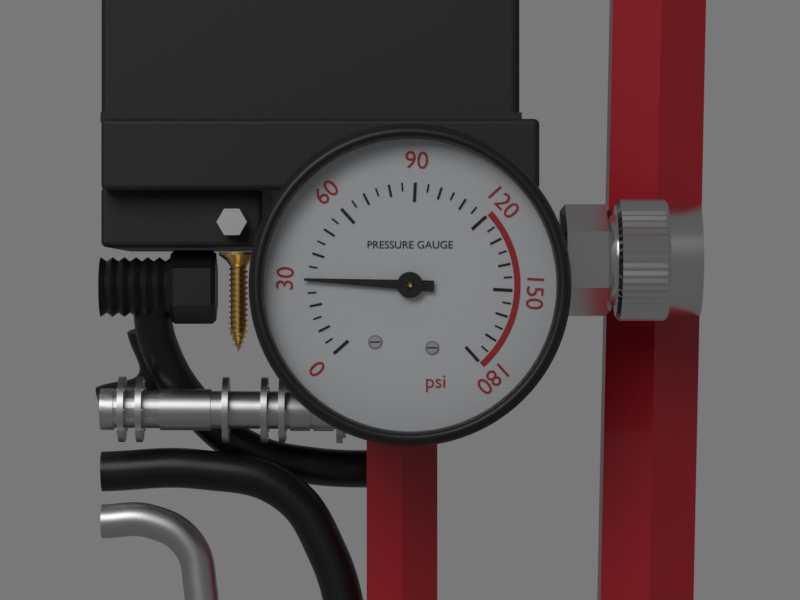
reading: 30 psi
